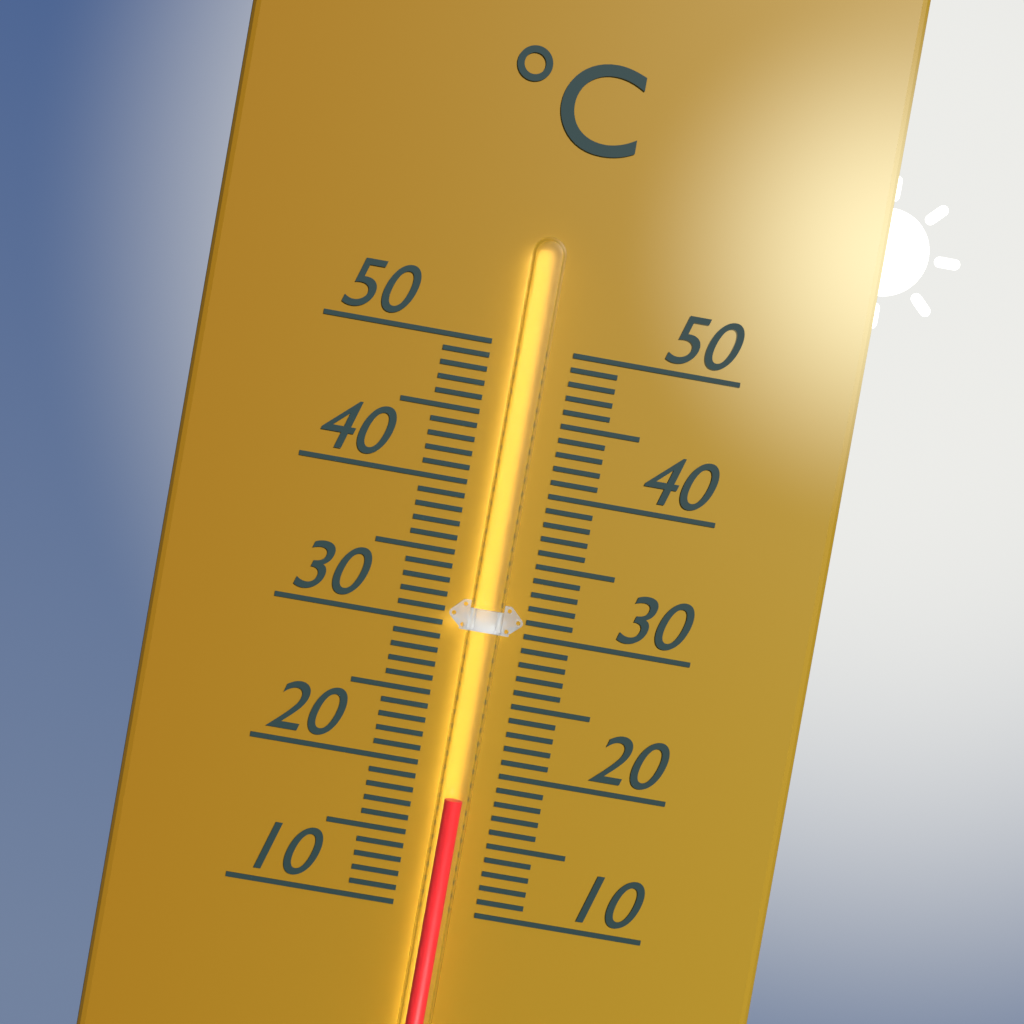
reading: 18 °C
